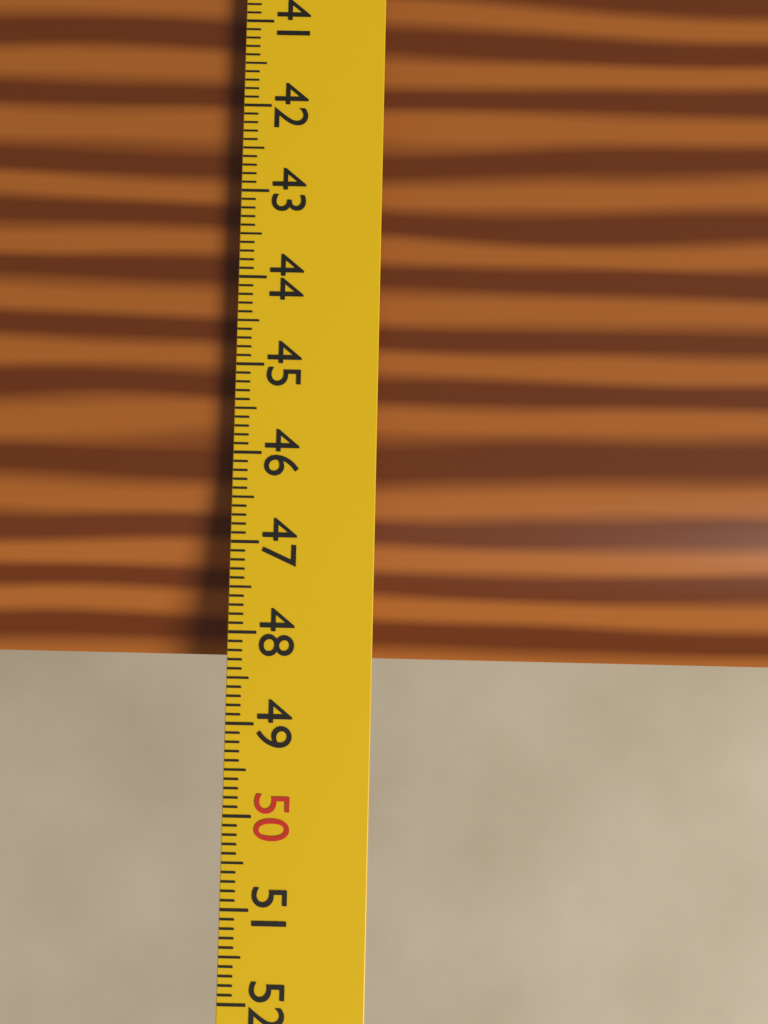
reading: 48.4 cm
